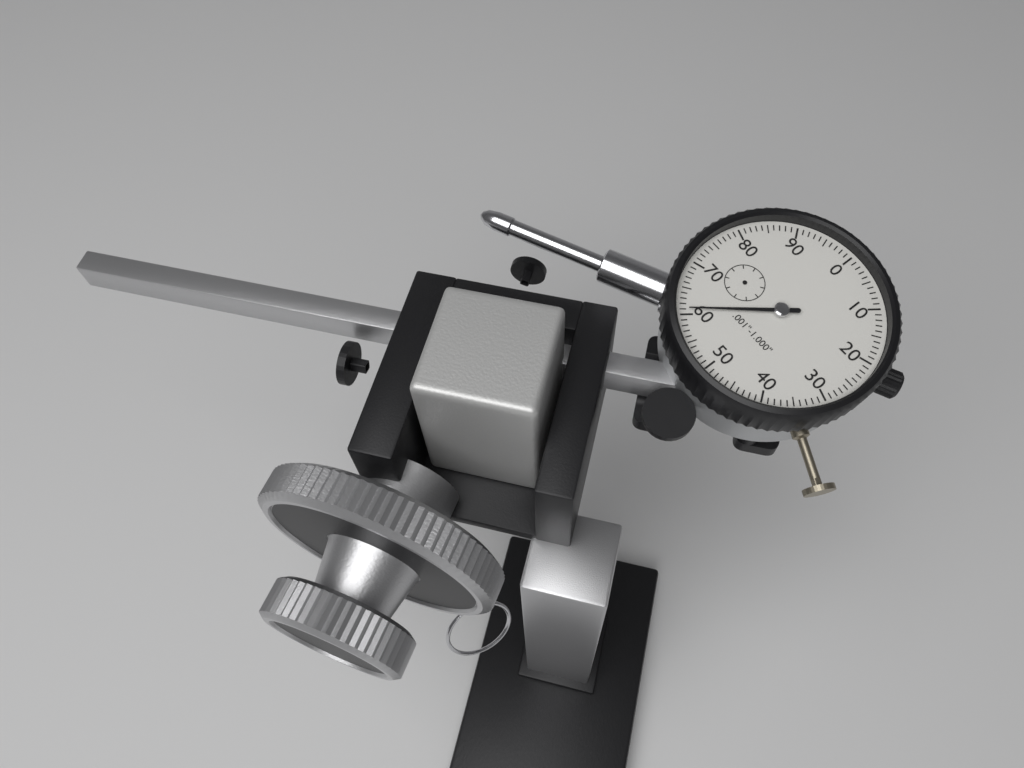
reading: 0.061 in
